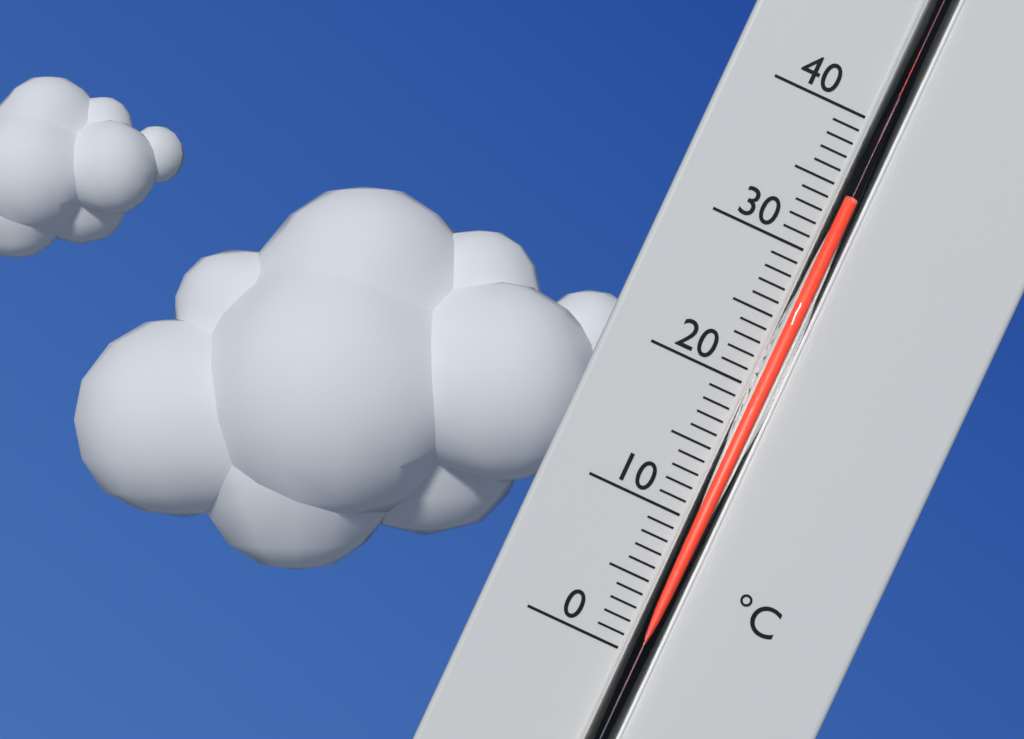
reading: 34 °C
